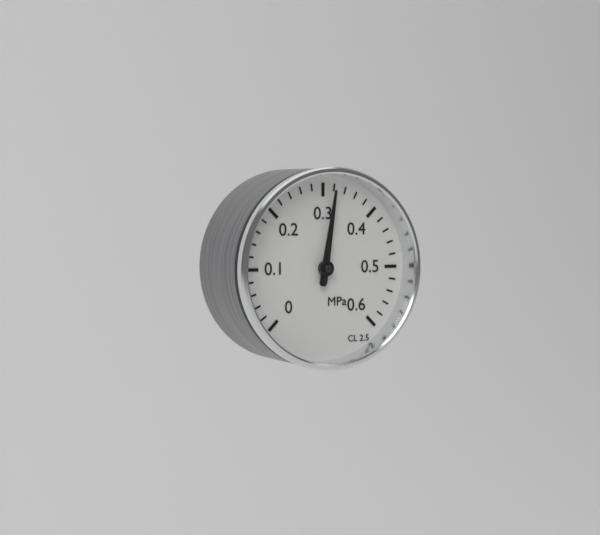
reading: 0.32 MPa
